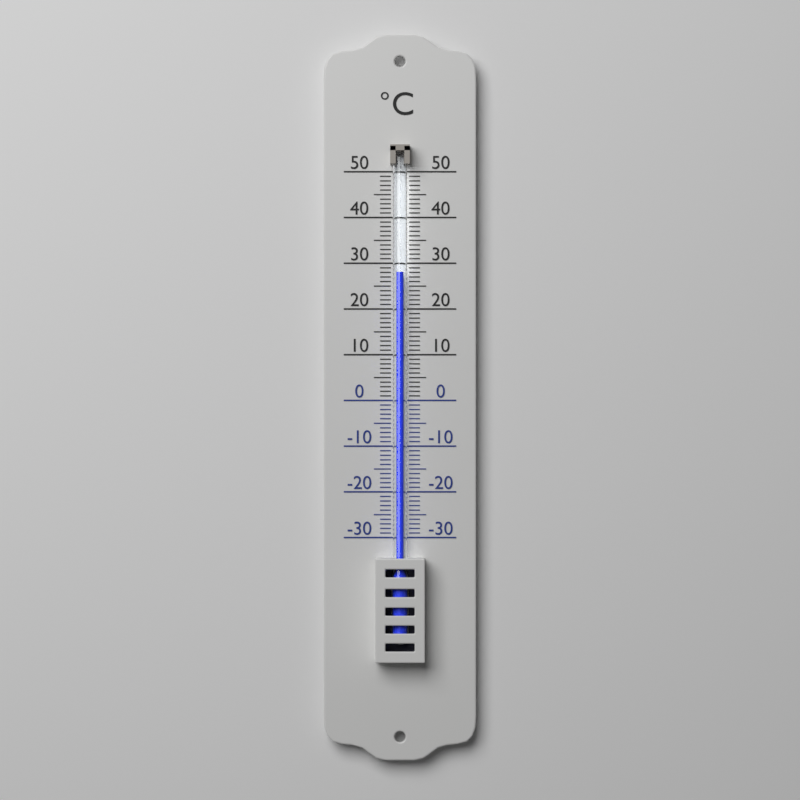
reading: 28 °C
